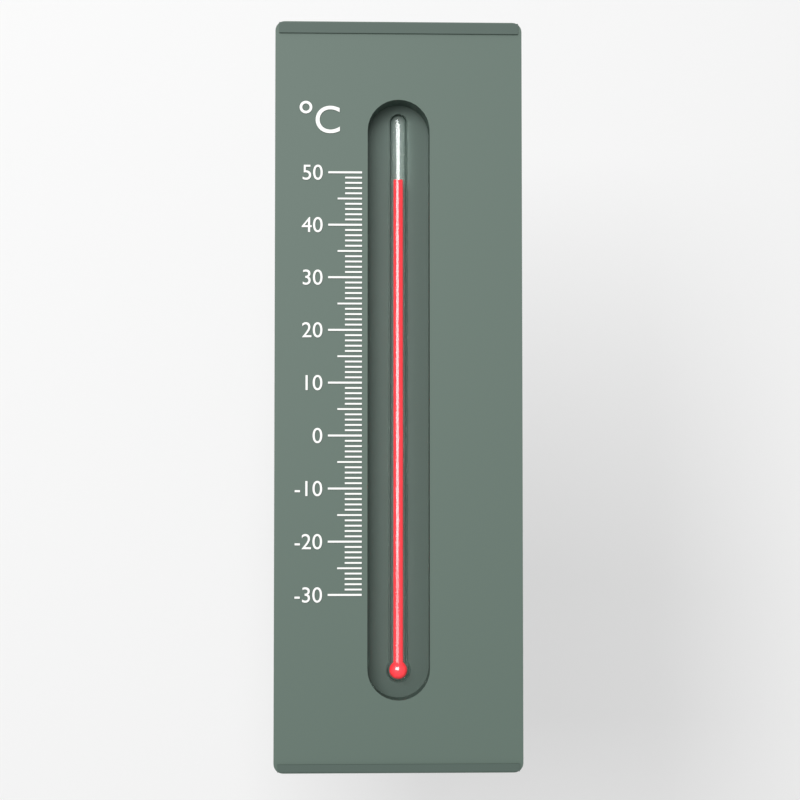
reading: 49 °C
